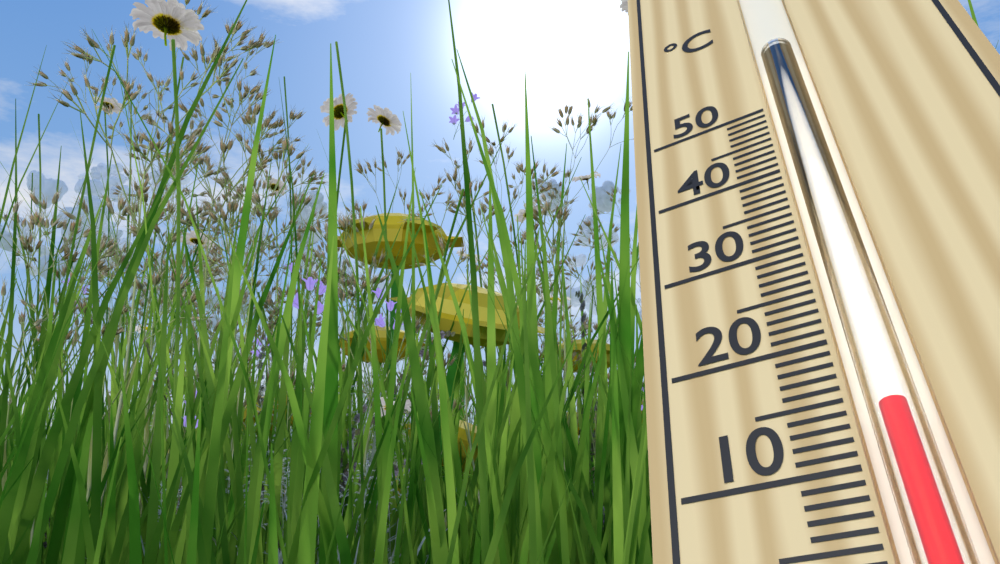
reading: 14 °C
